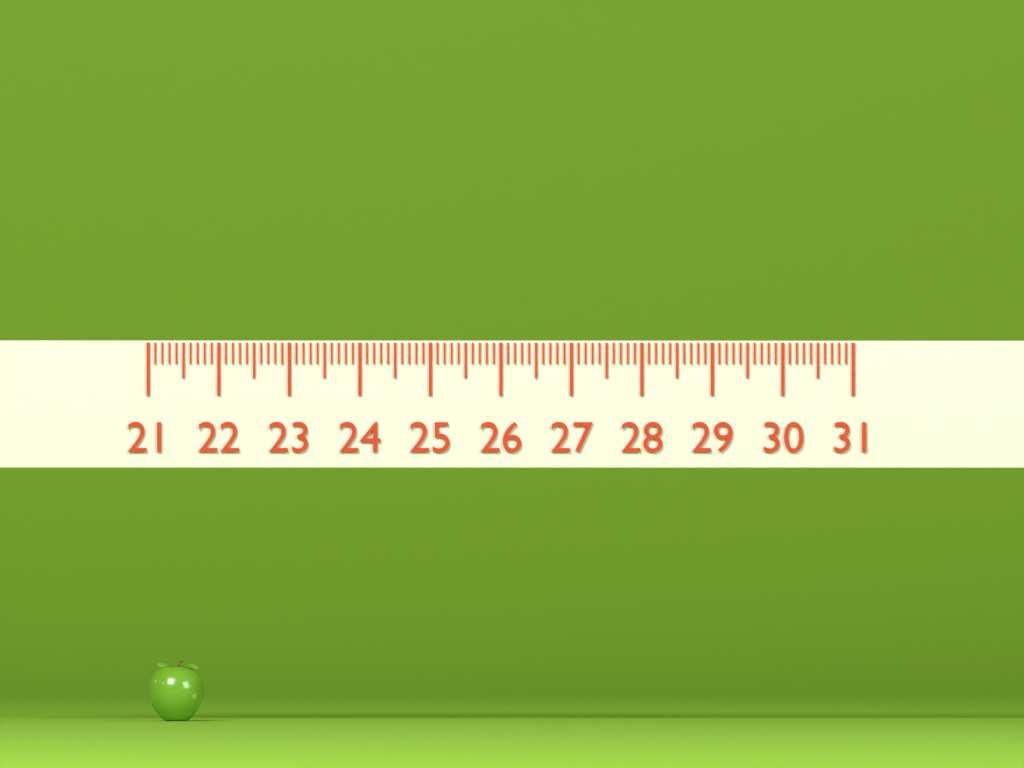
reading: 21.8 (no unit)
